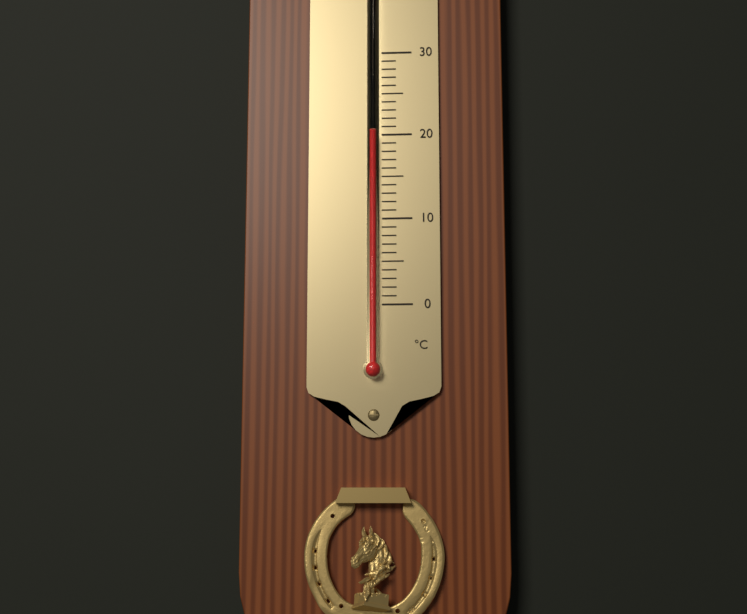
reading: 20 °C
